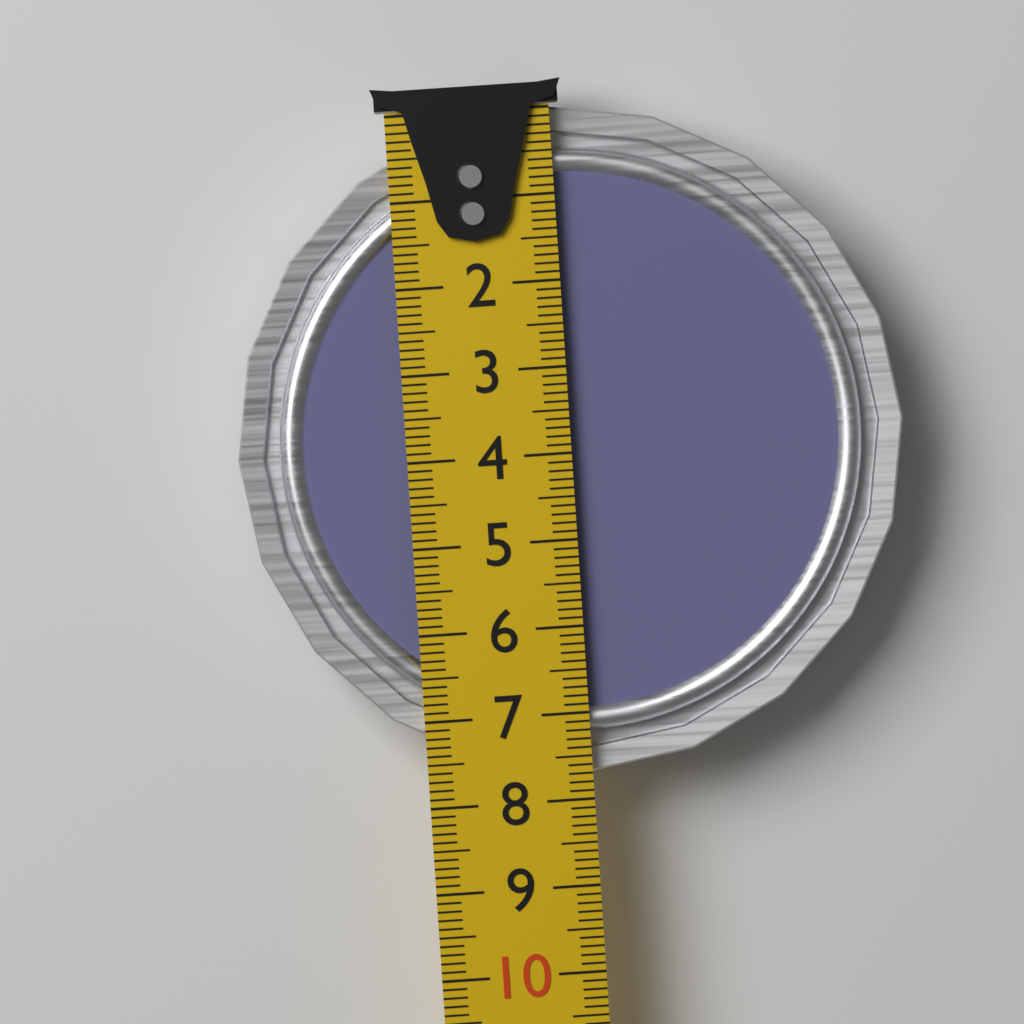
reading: 7.7 cm
